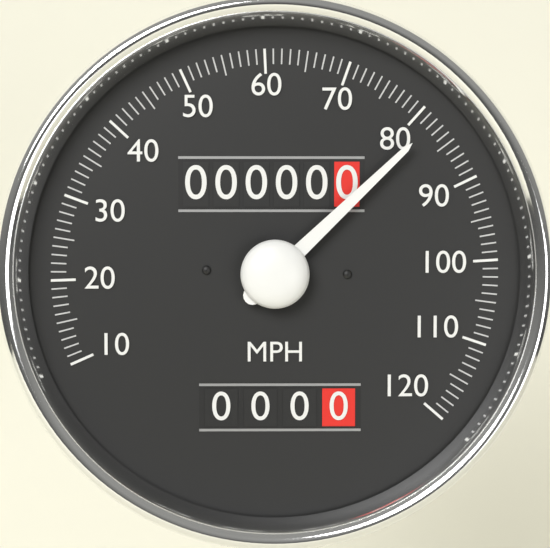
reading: 82 MPH
